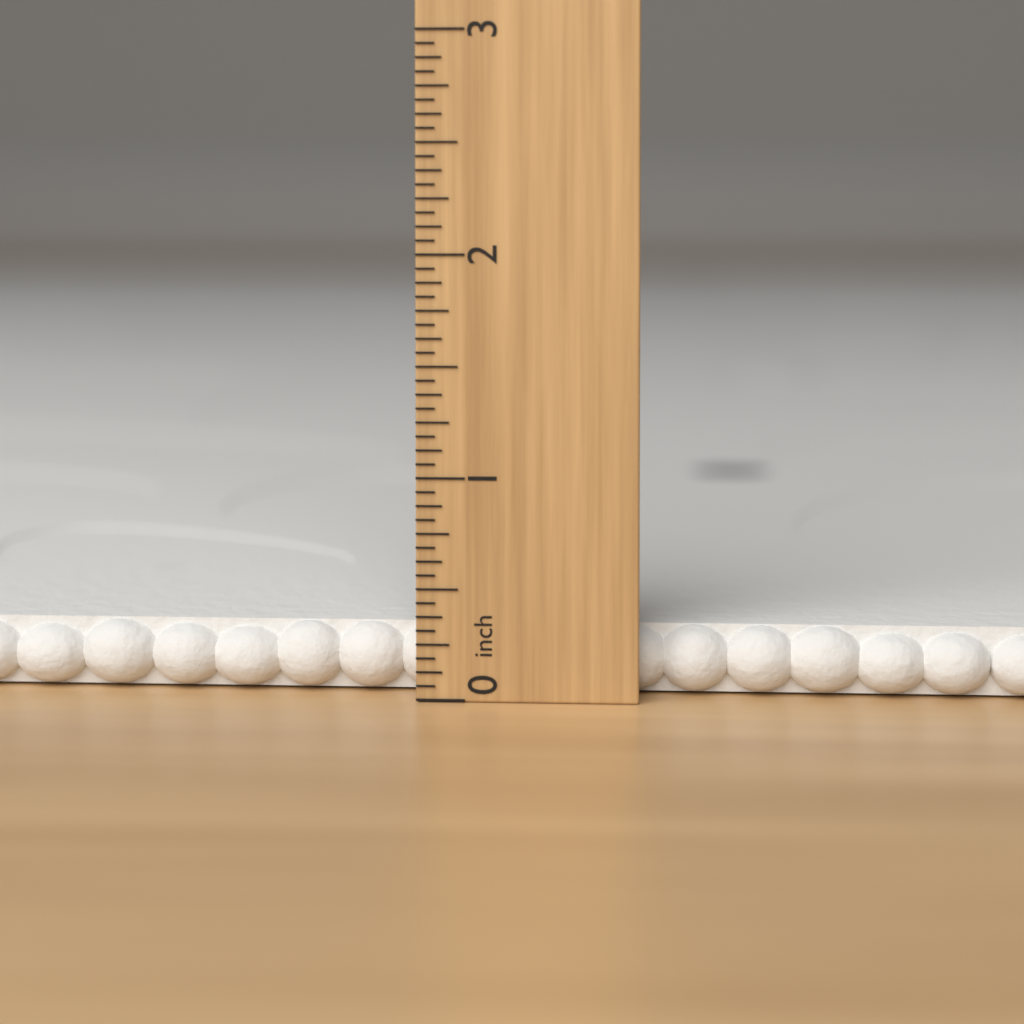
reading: 0.3125 inch
